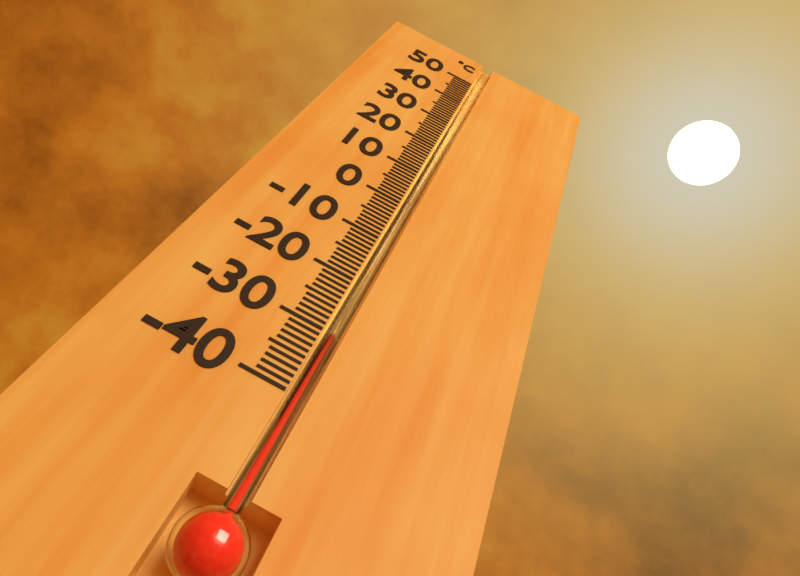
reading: -30 °C
